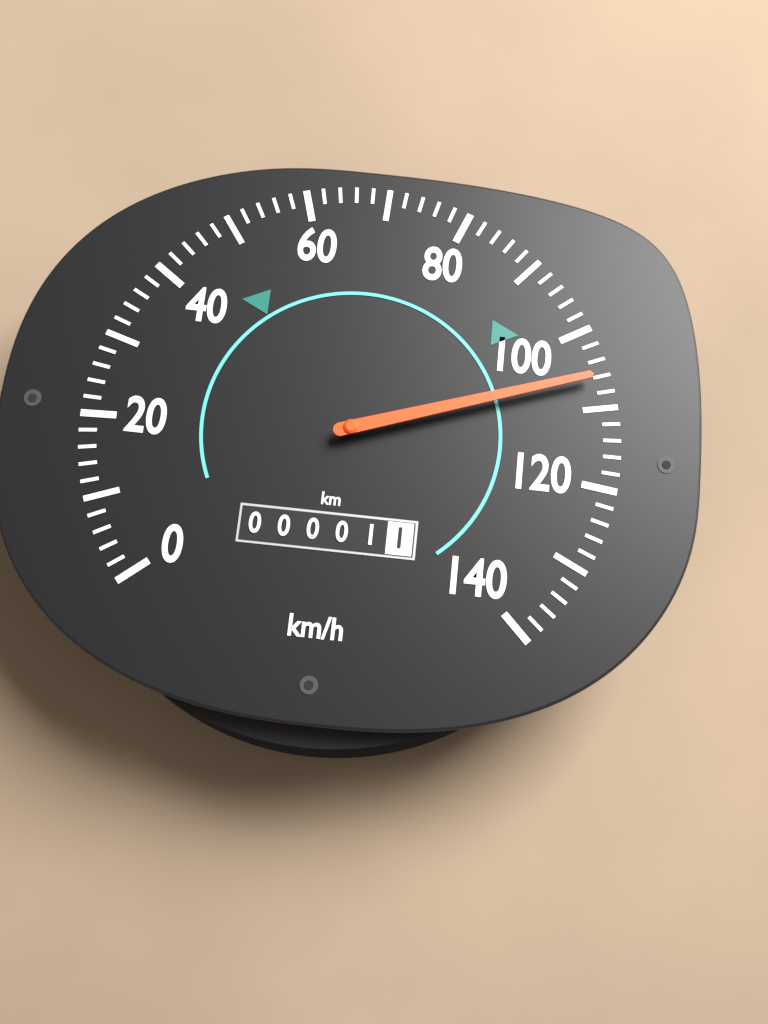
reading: 106 km/h
